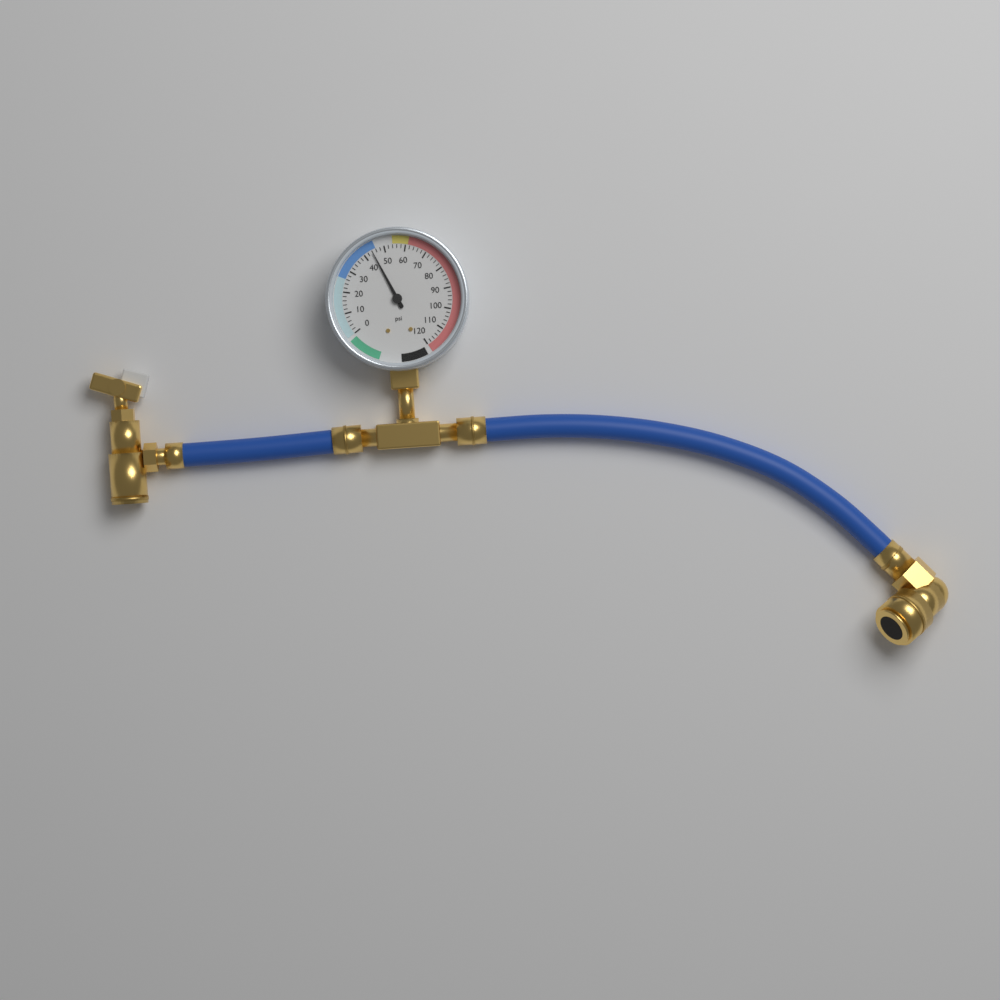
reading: 44 psi
